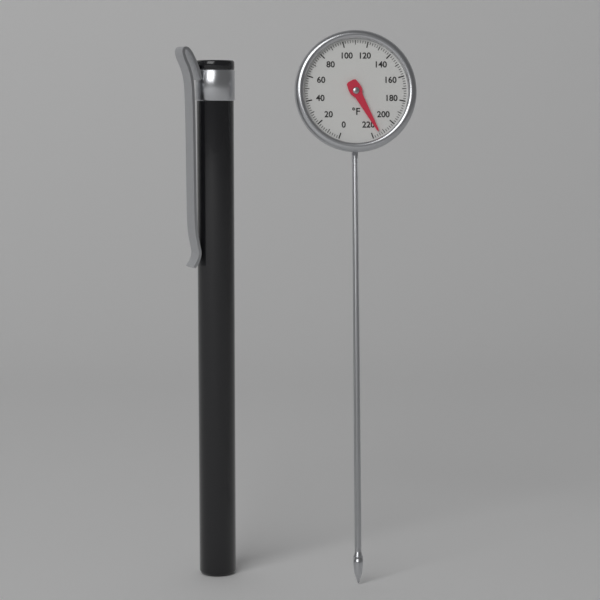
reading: 214 °F
